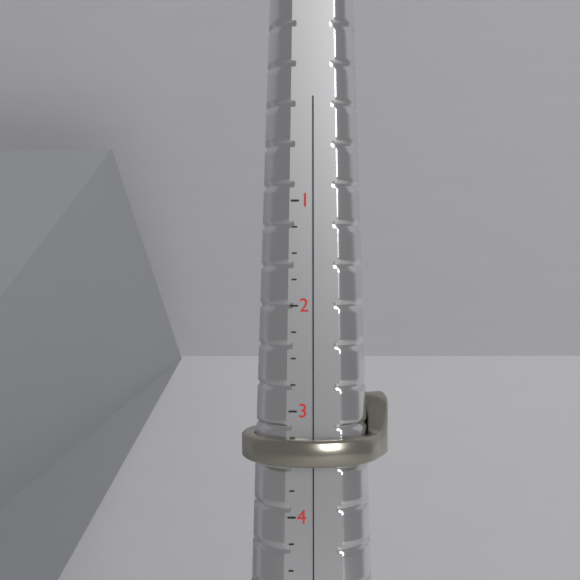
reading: 3.50 (no unit)
